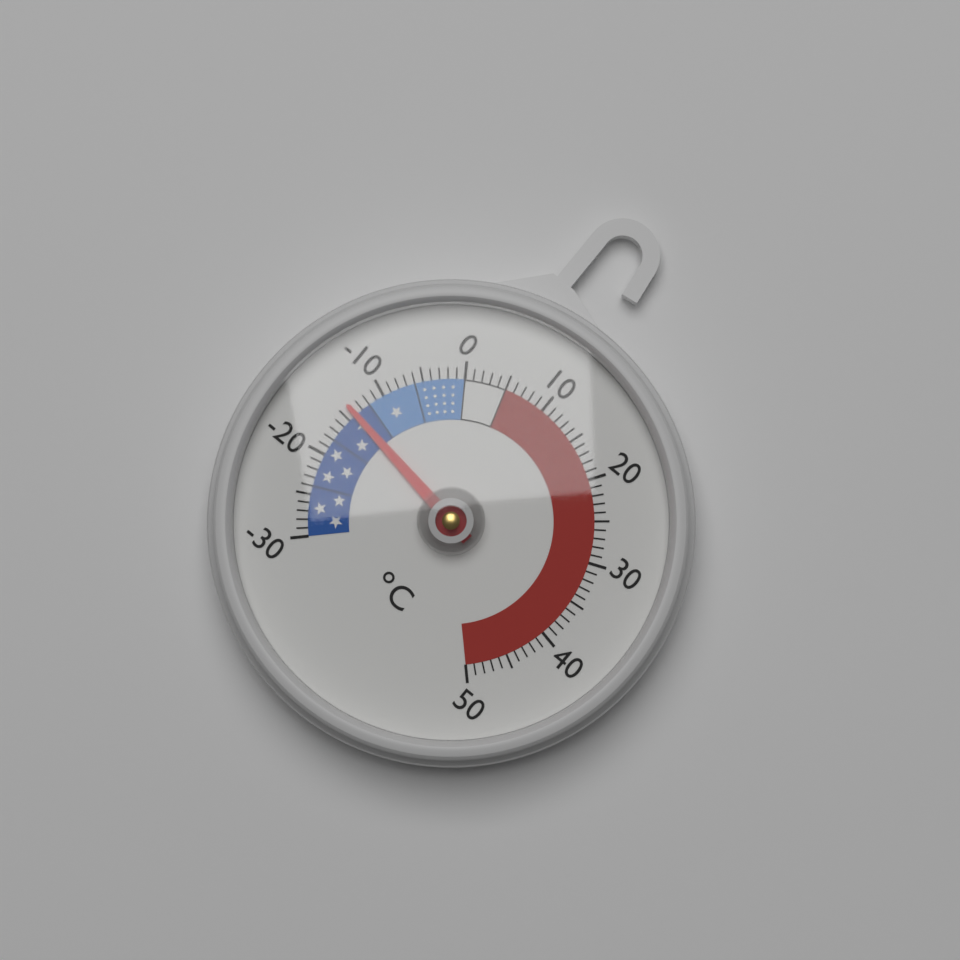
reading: -14 °C
